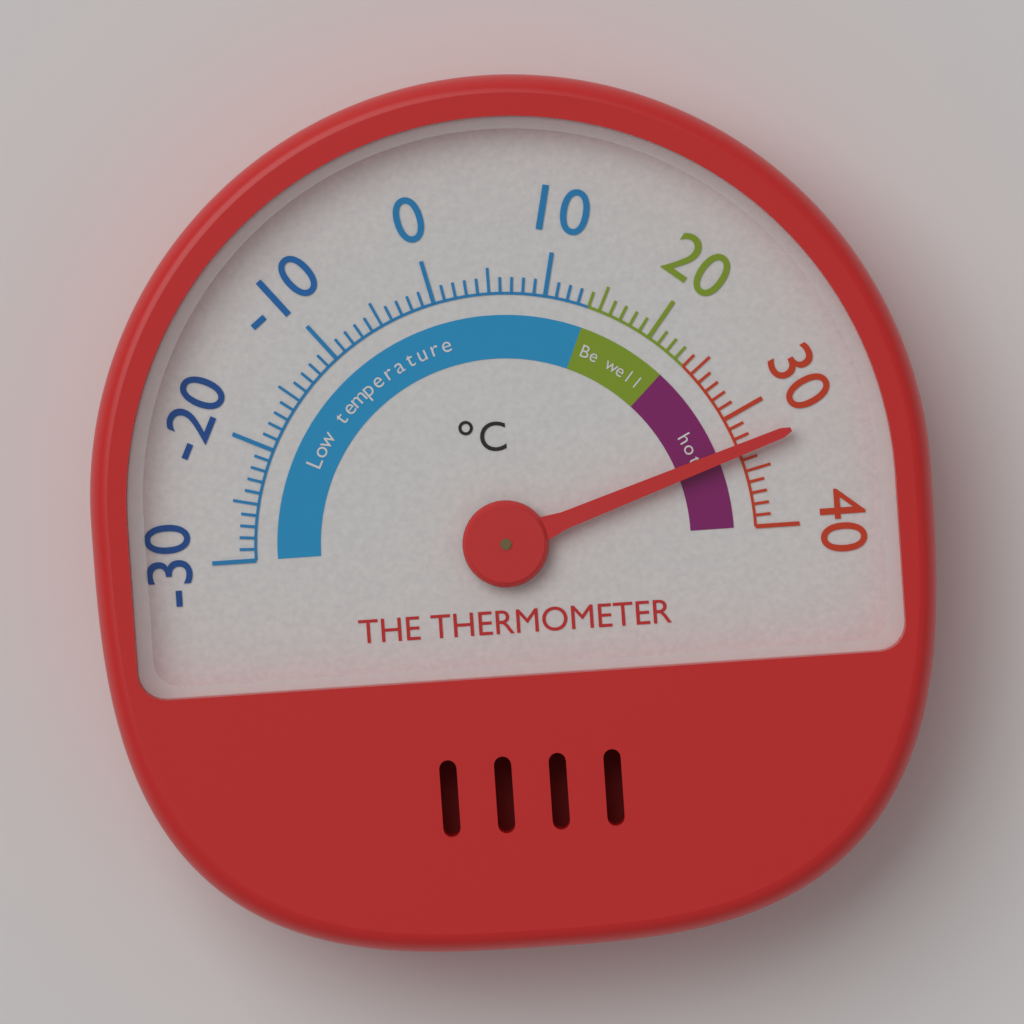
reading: 33 °C
